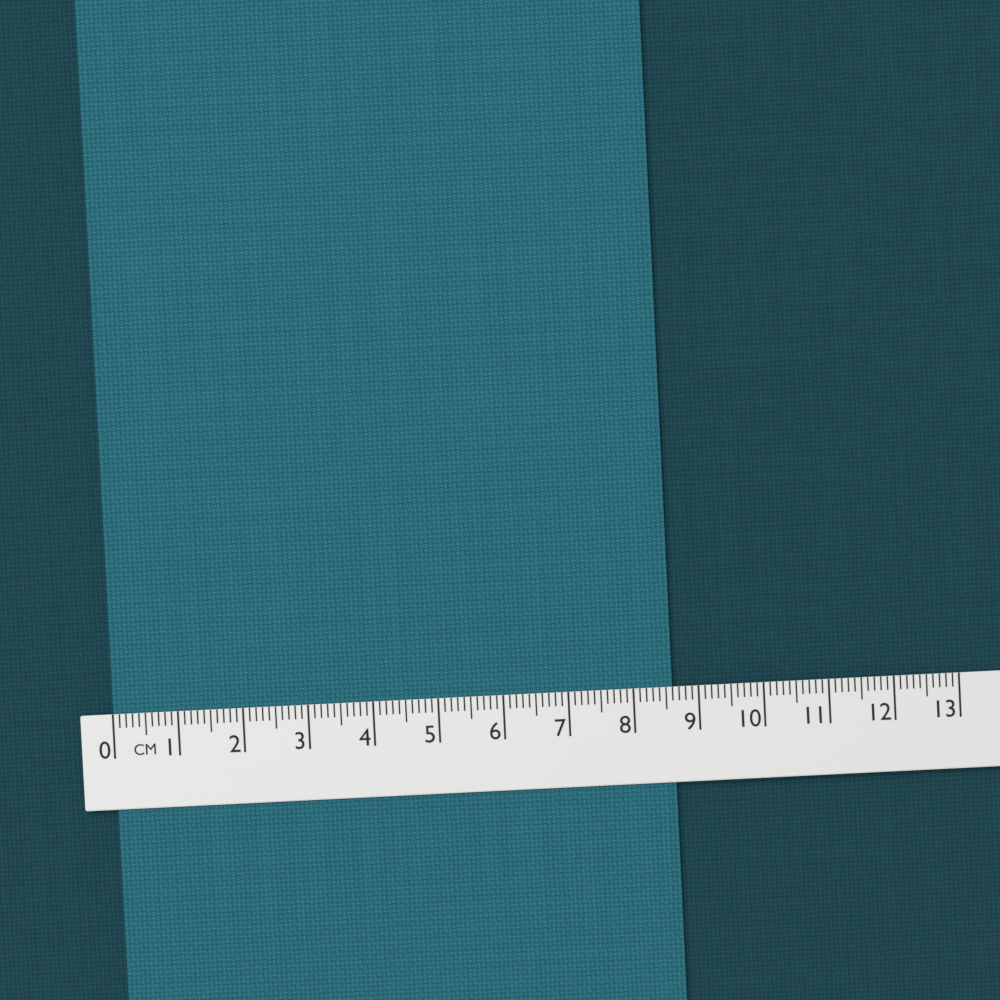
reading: 8.6 cm
